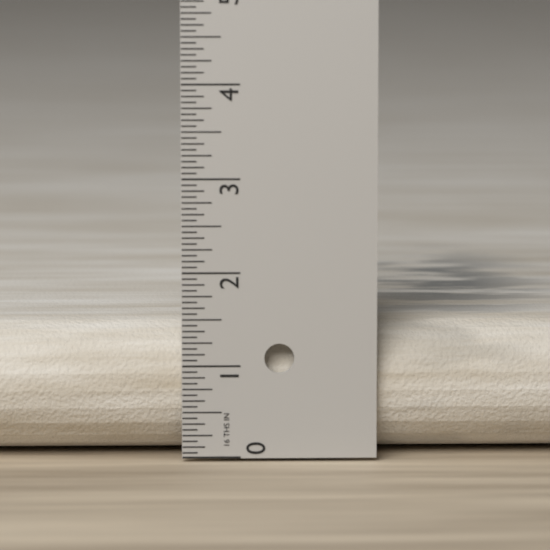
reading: 1.4375 in
